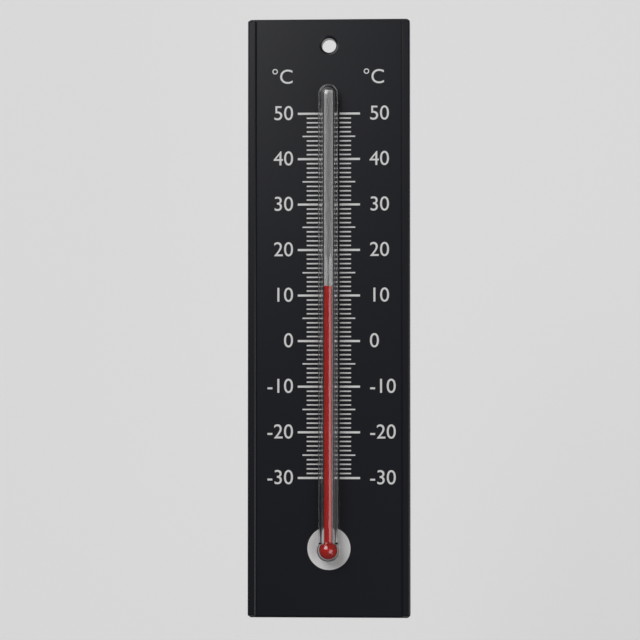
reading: 12 °C
